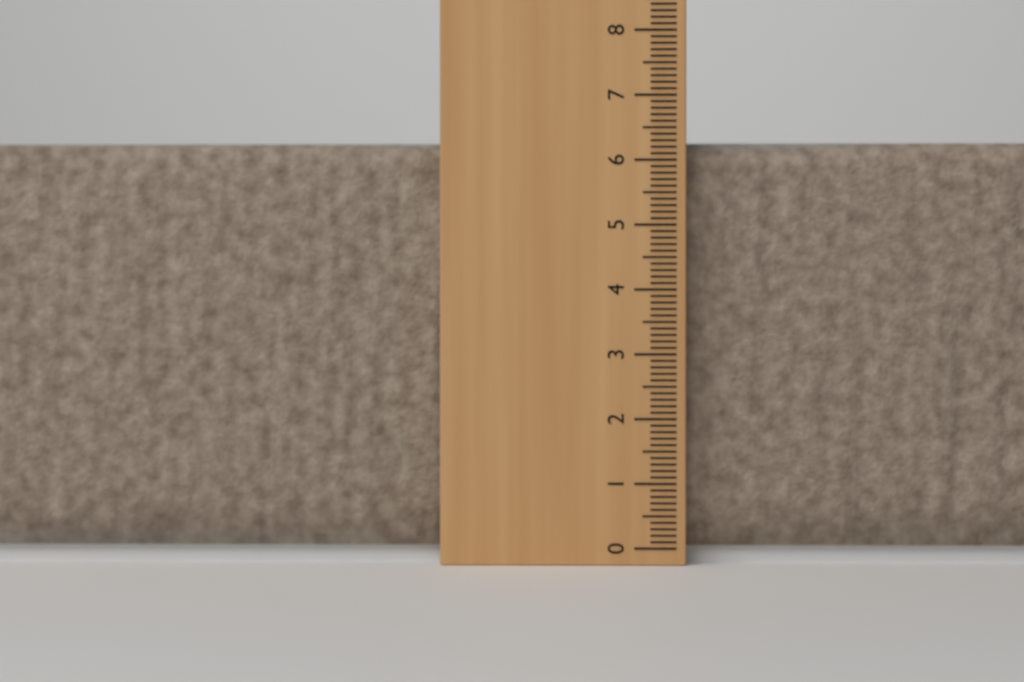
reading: 6.3 cm
